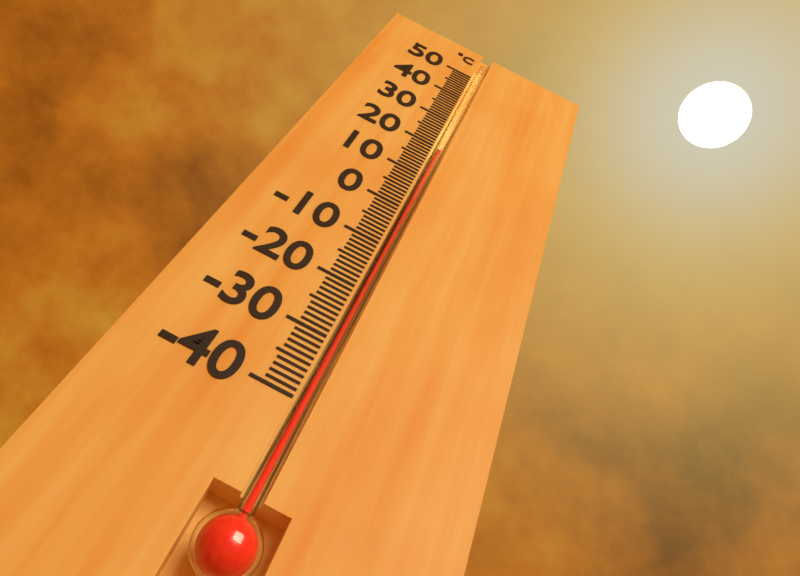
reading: 19 °C
